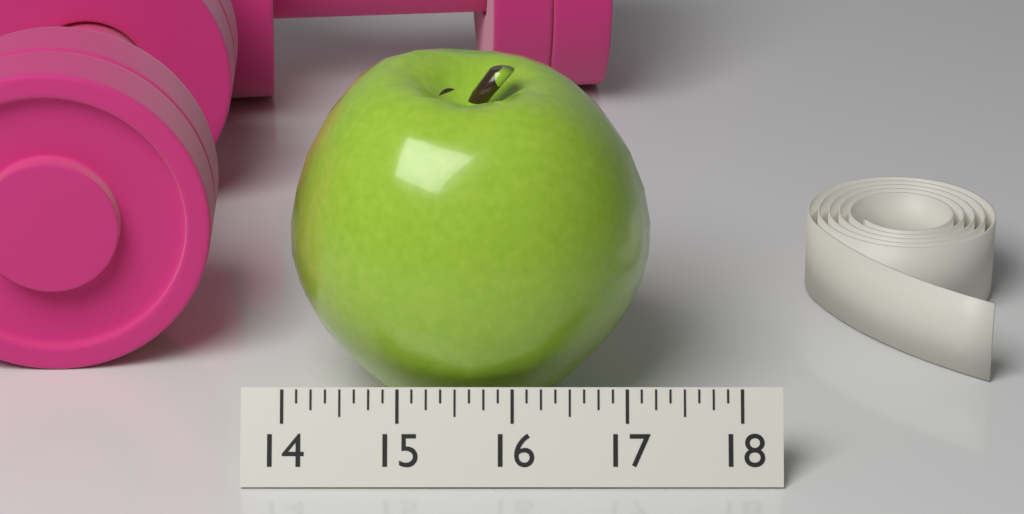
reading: 17.250 (no unit)
